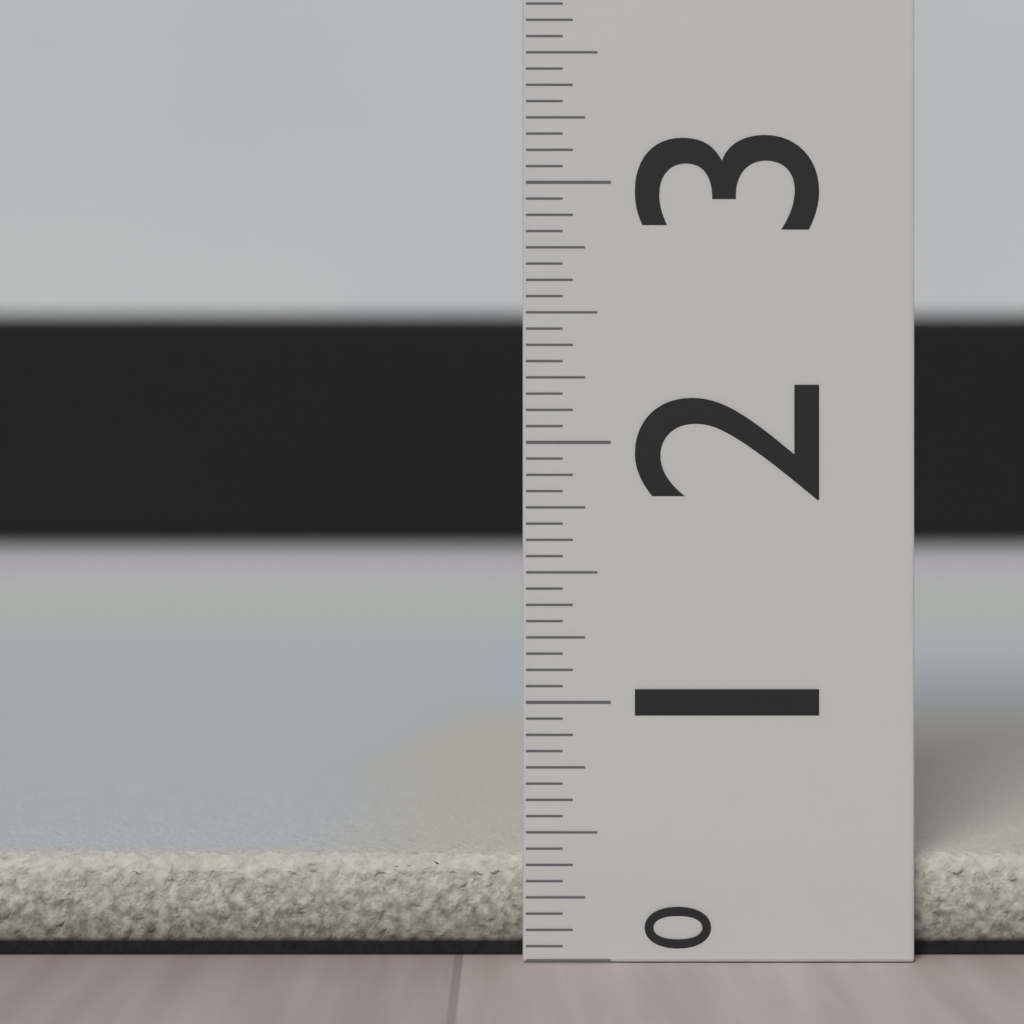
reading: 0.4000 (no unit)
